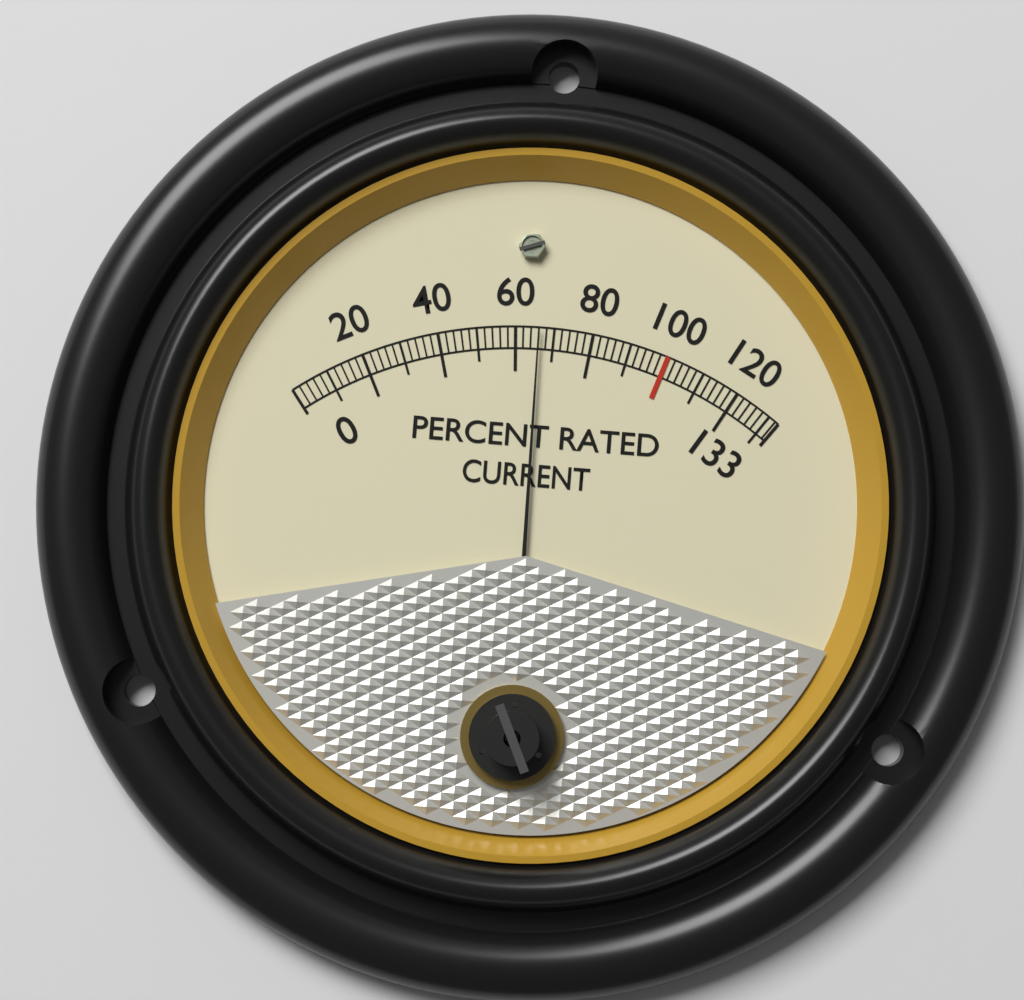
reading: 66 %
